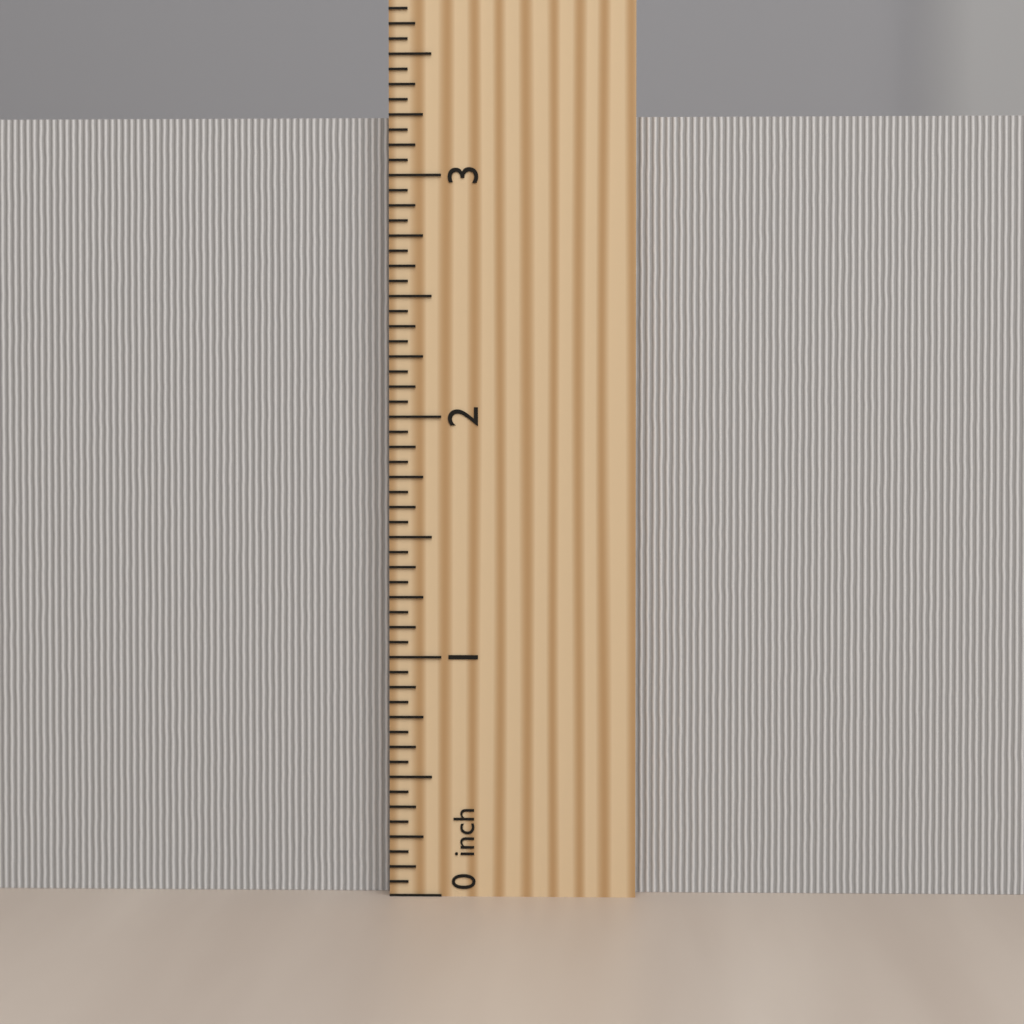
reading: 3.2500 inch
